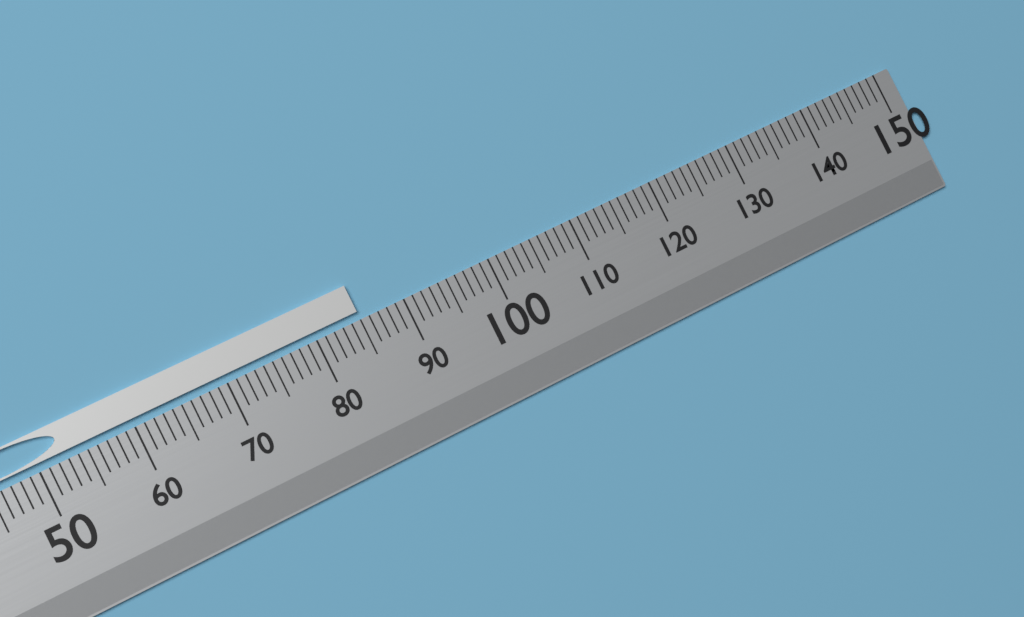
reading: 85 (no unit)
